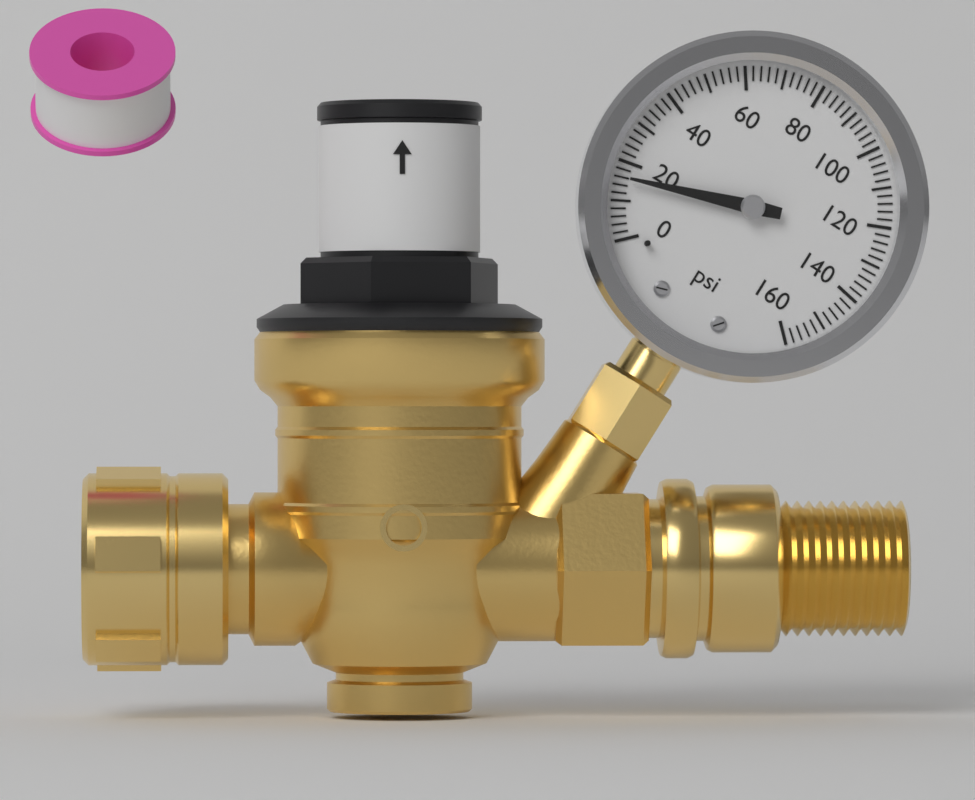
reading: 16 psi
